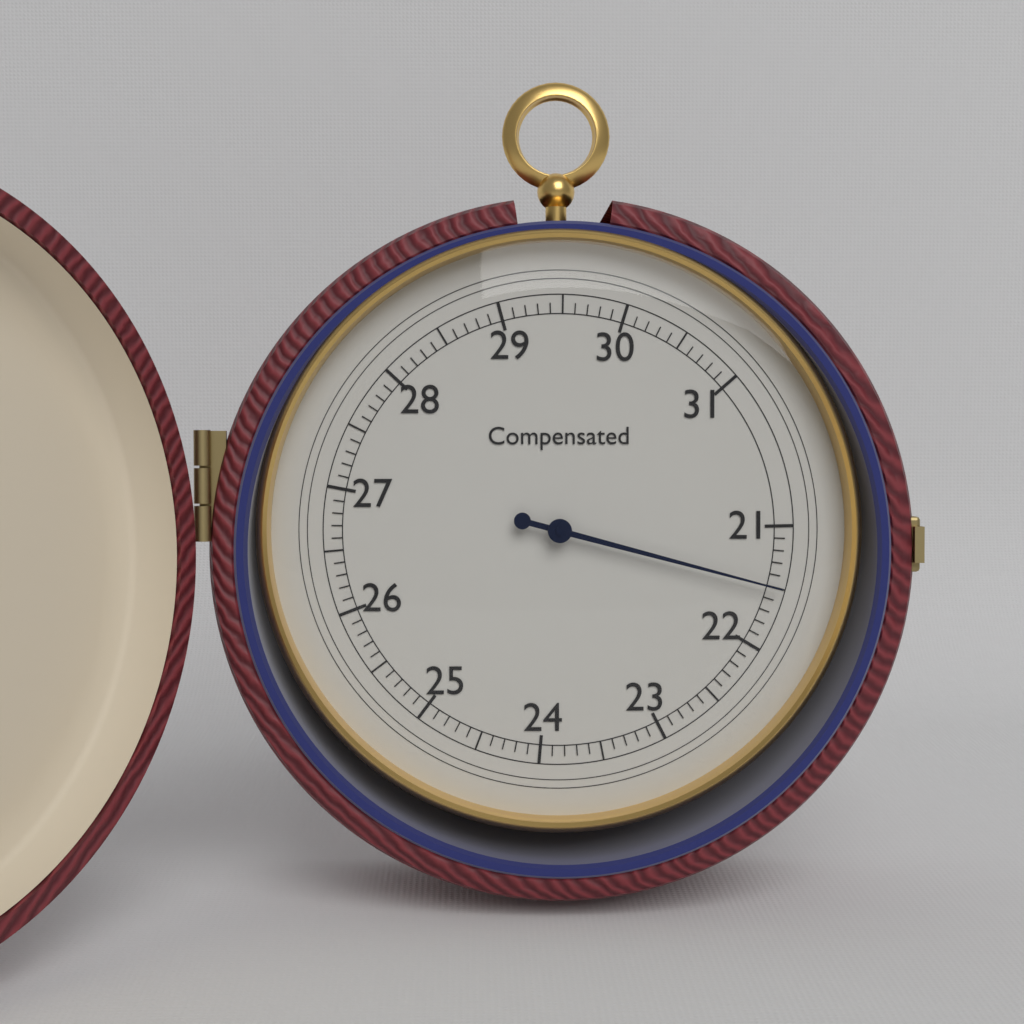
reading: 21.5 (no unit)
